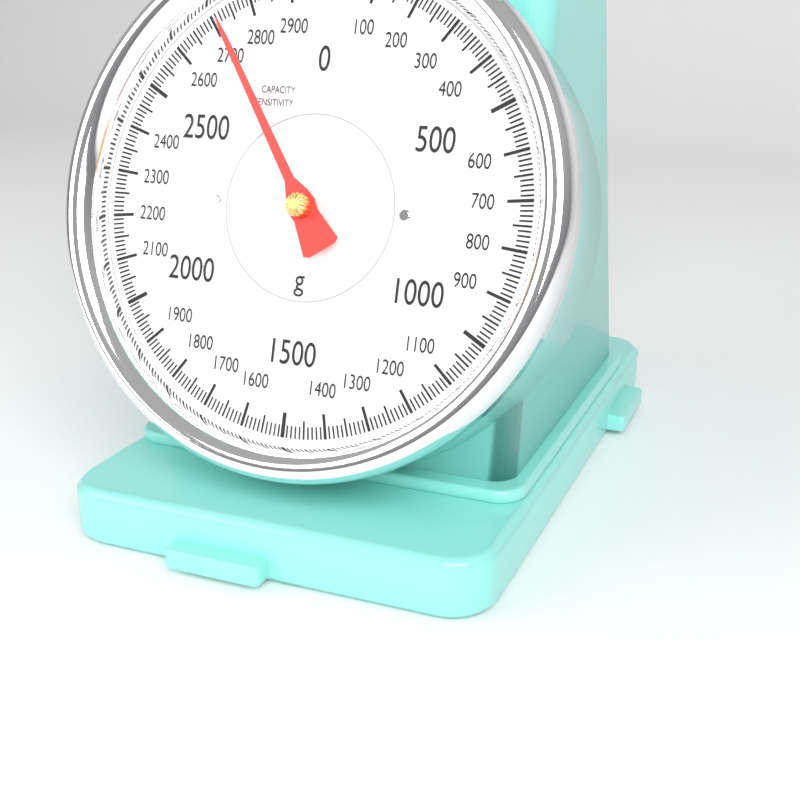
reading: 2720 g
